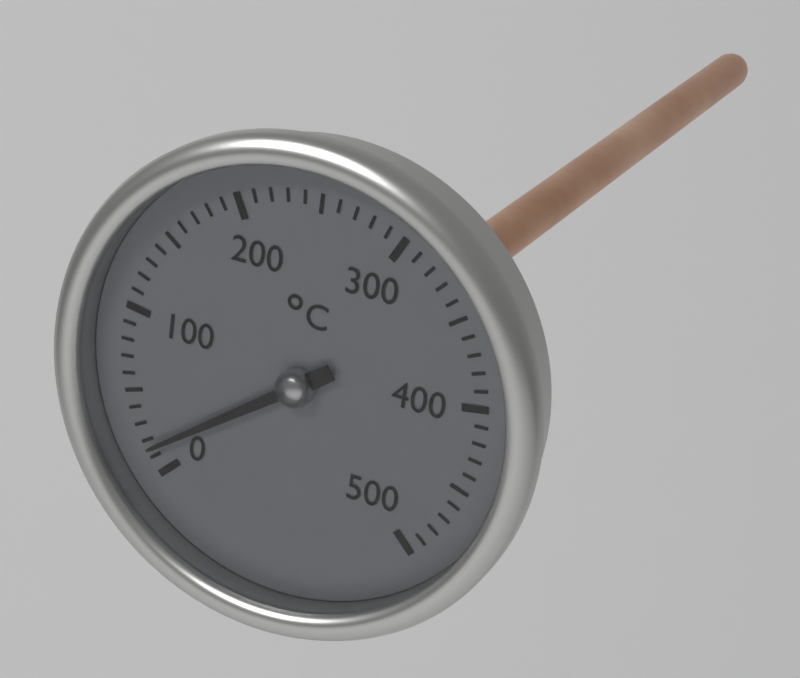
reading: 15 °C
